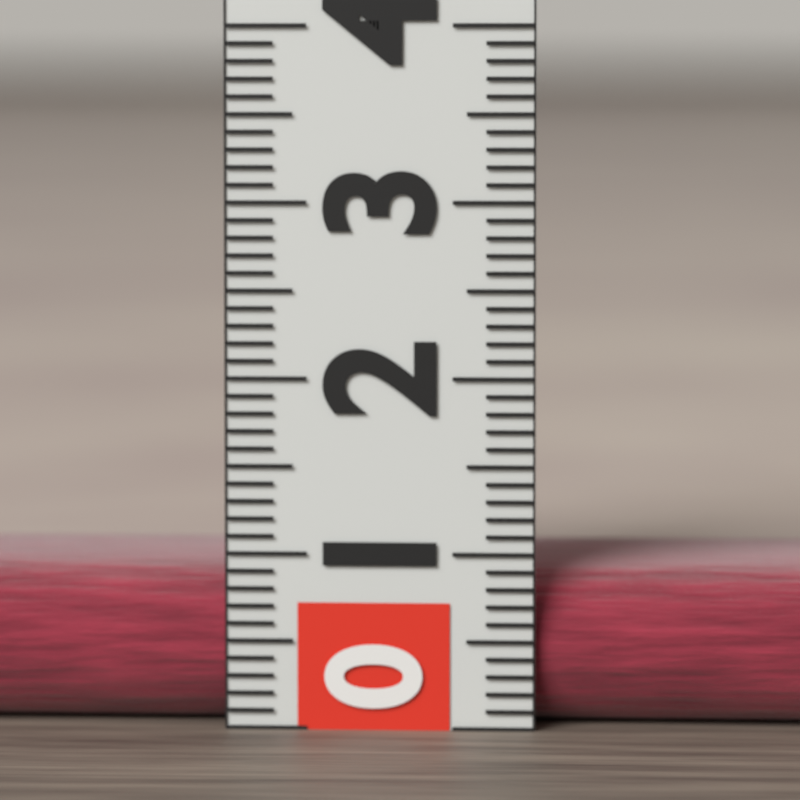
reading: 0.9 (no unit)
